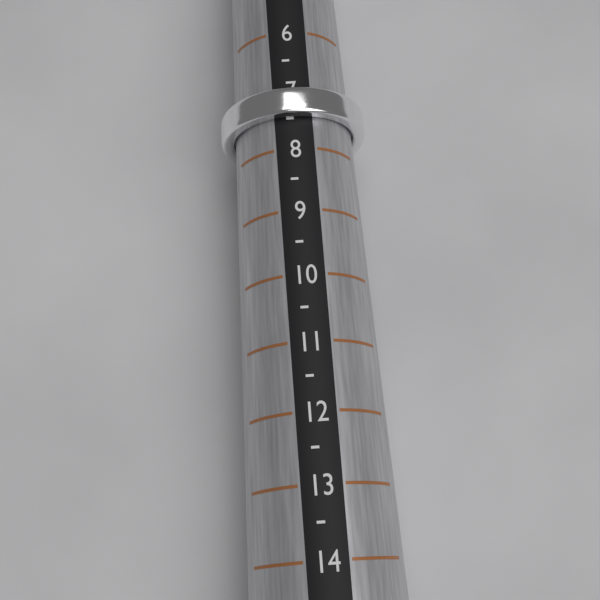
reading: 7.5 (no unit)
